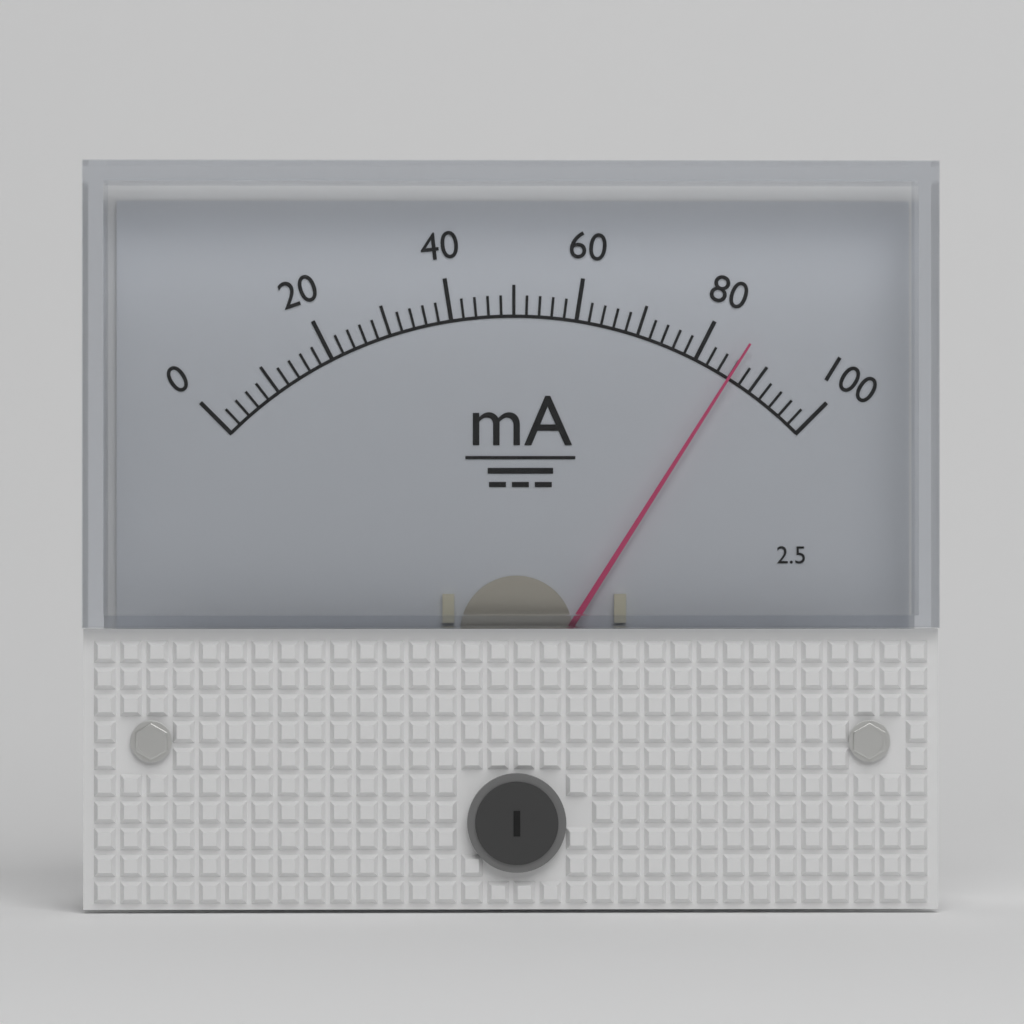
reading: 86 mA
